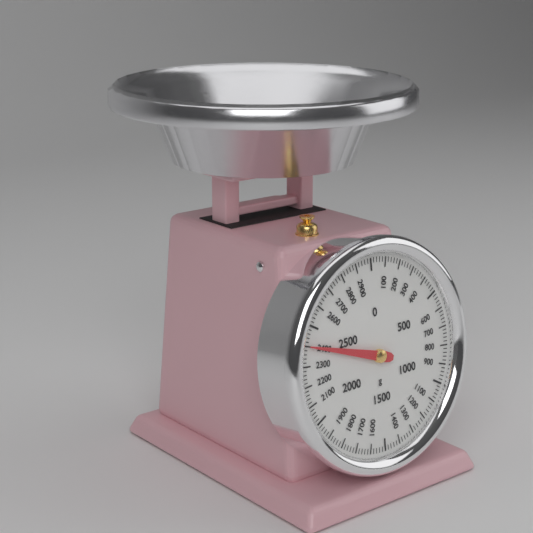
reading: 2400 g
